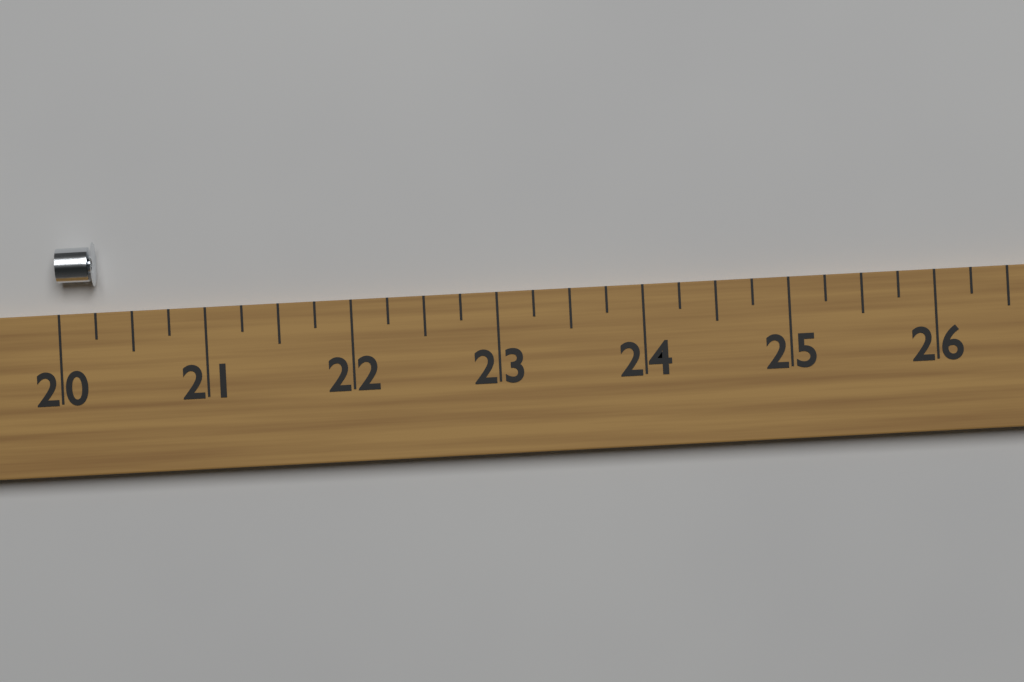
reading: 20.25 (no unit)
